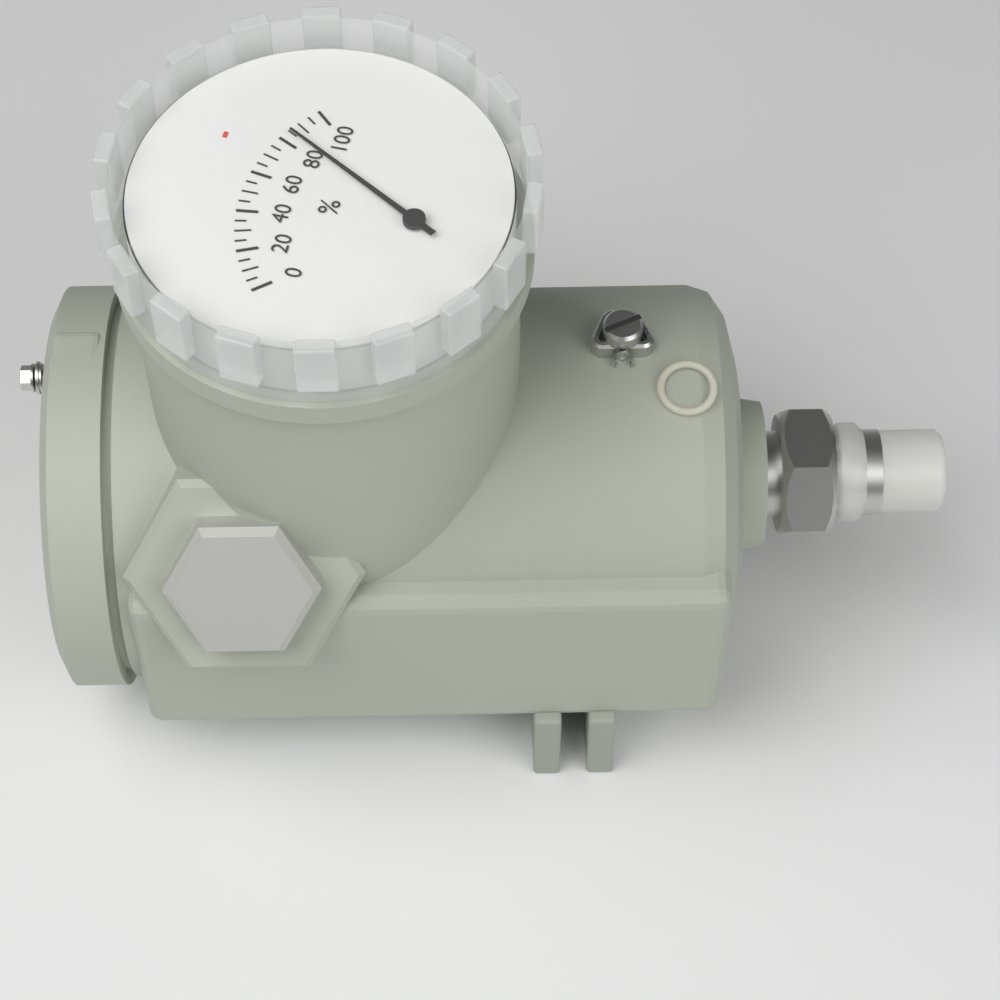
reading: 85 %
